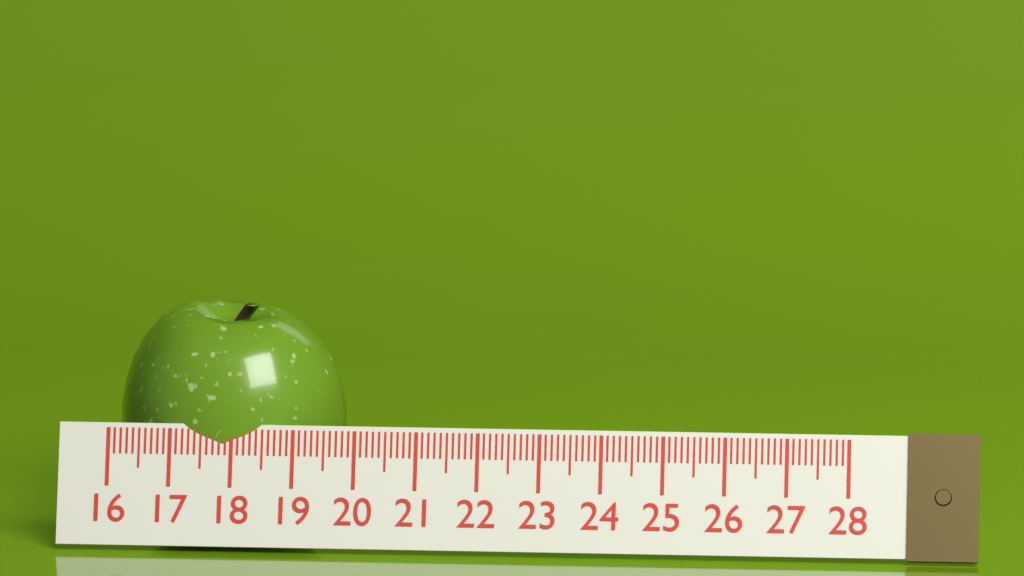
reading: 19.7 (no unit)
